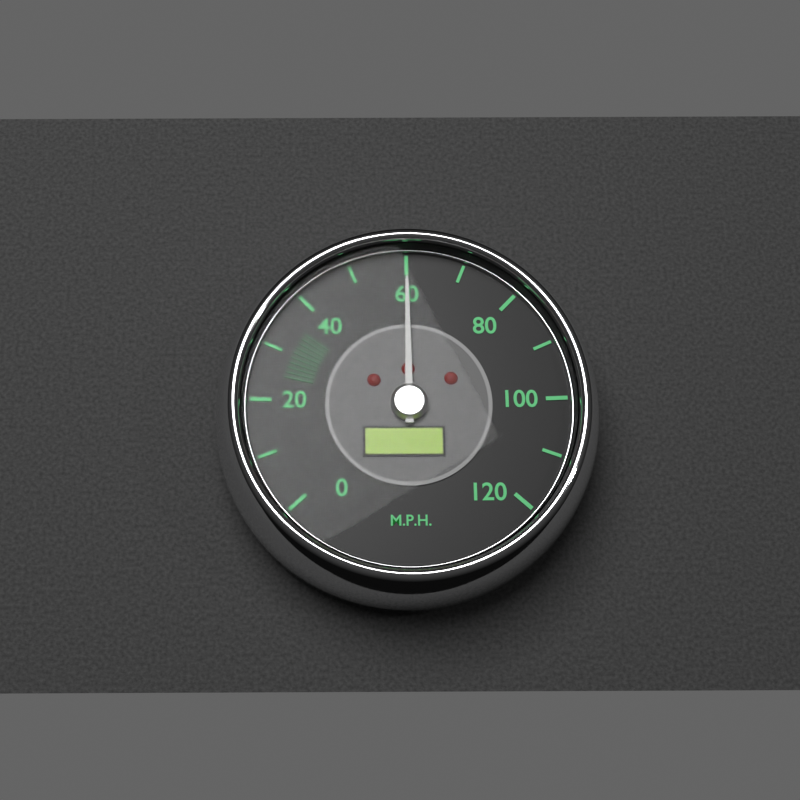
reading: 60 mph
